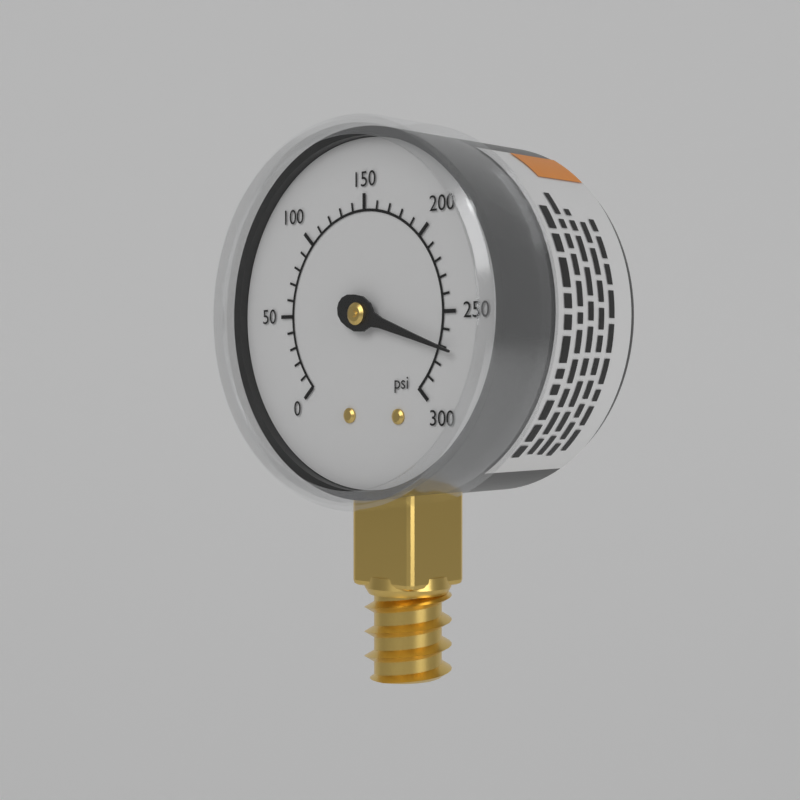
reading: 270 psi
